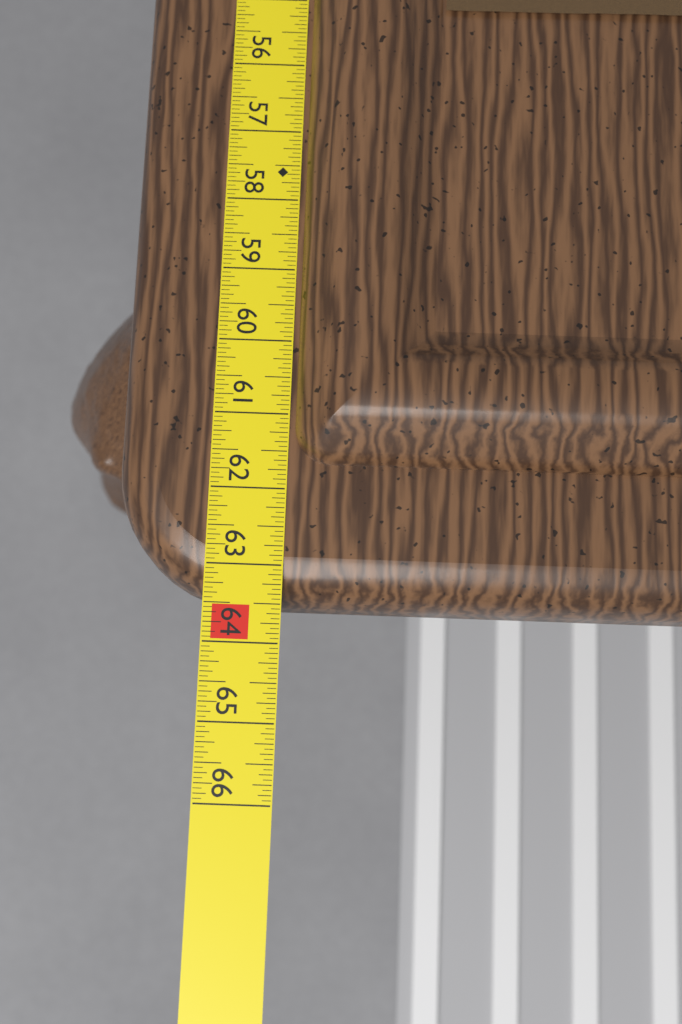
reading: 63.4375 in
